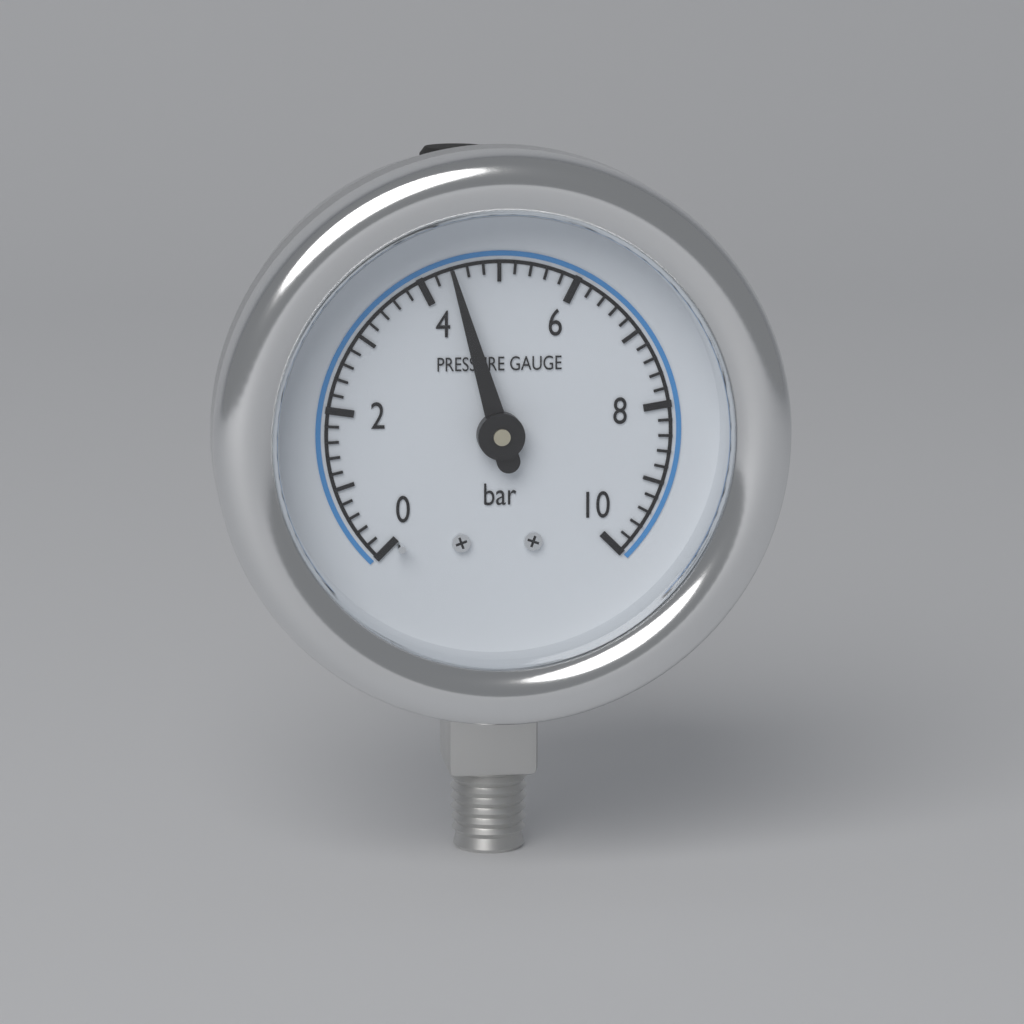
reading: 4.4 bar
